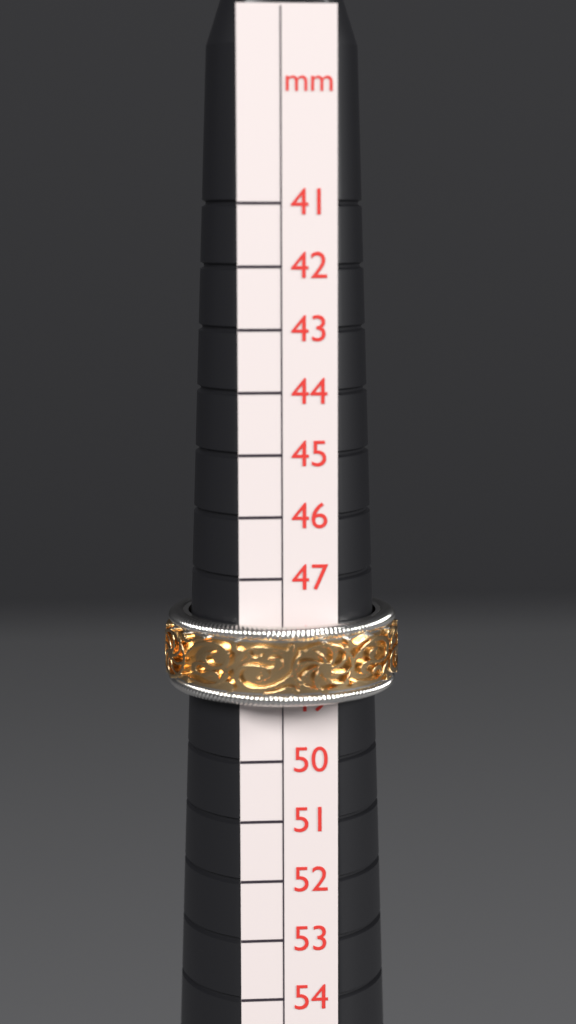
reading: 49 mm
